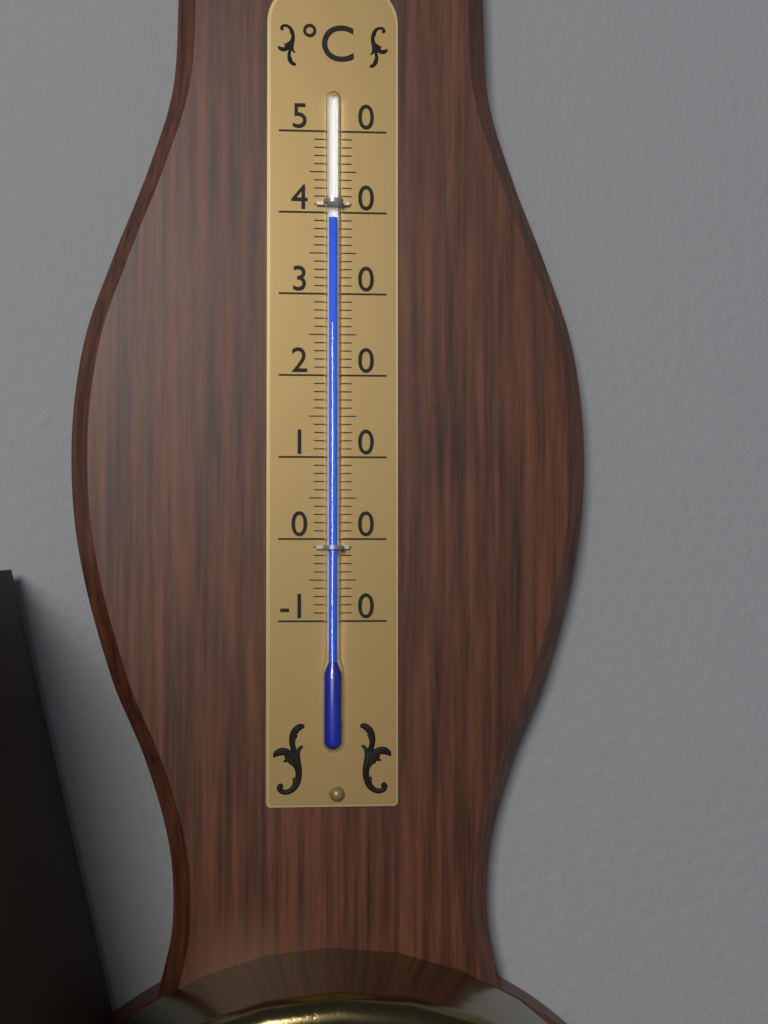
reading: 39 °C
